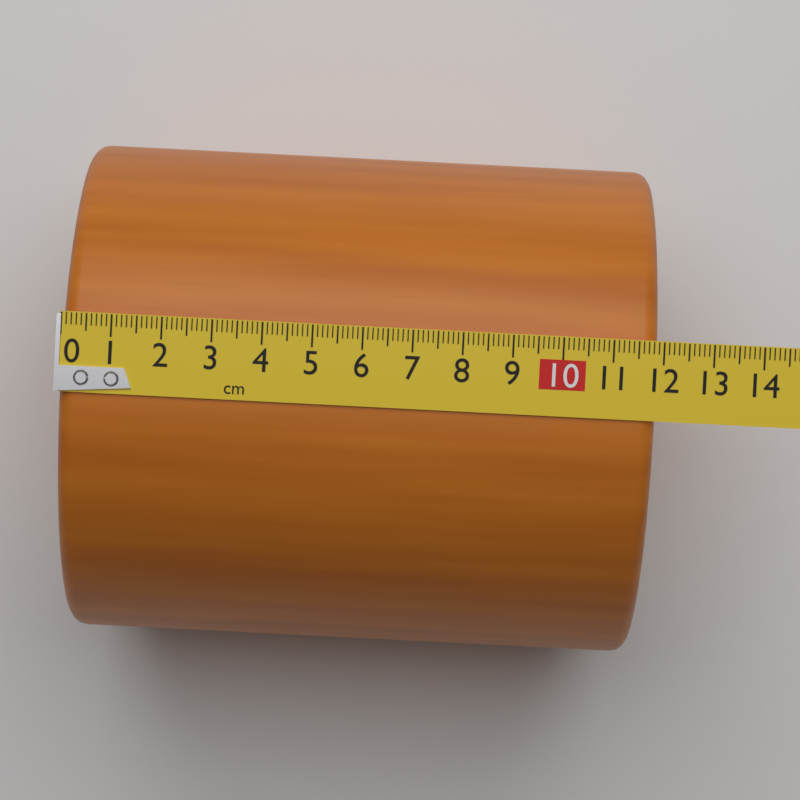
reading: 11.9 cm
